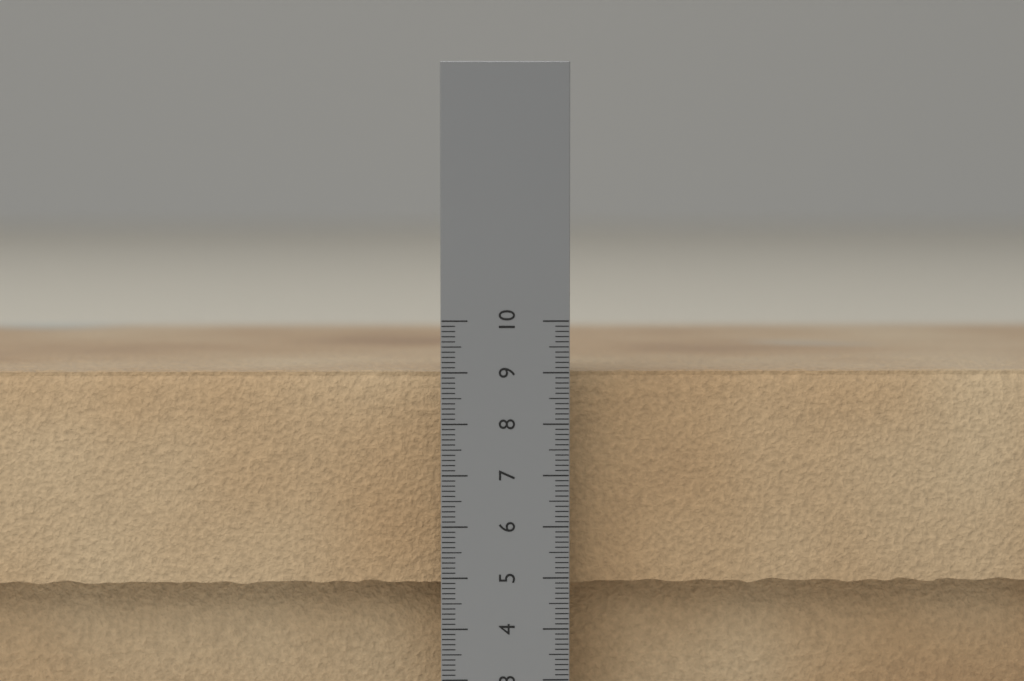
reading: 9.0 cm
